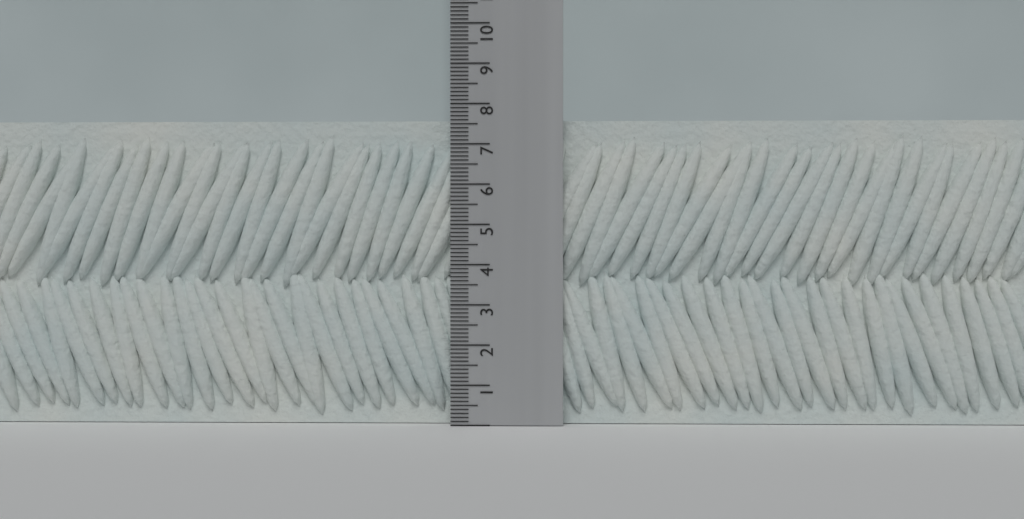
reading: 7.6 (no unit)
